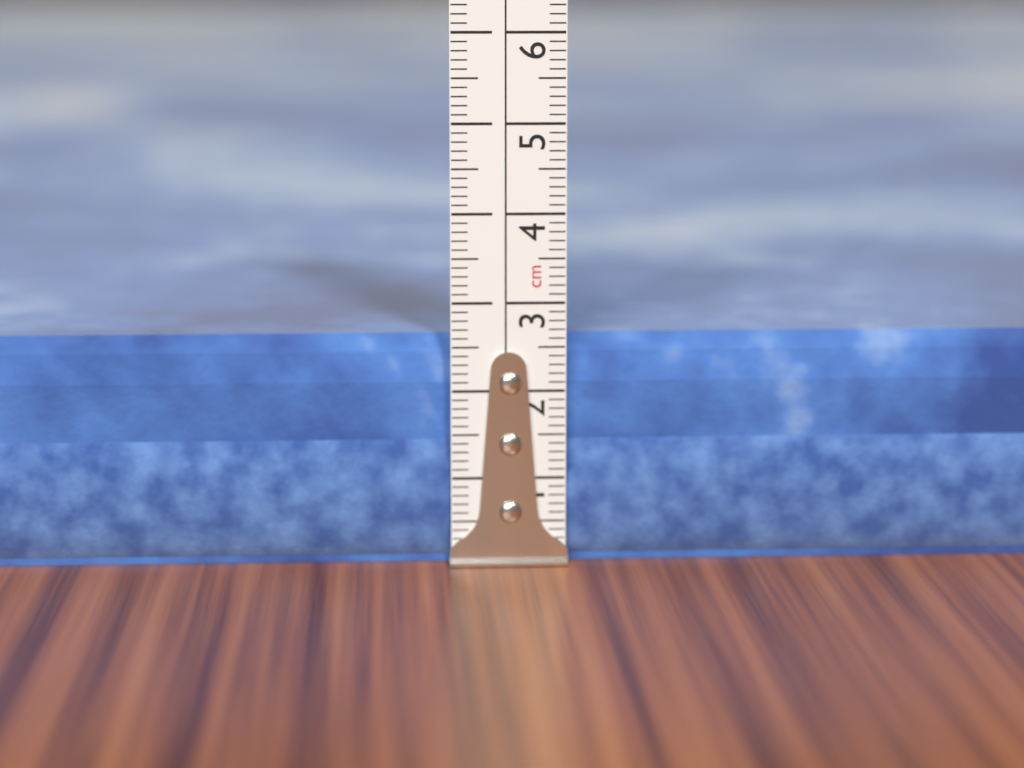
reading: 2.6 cm
